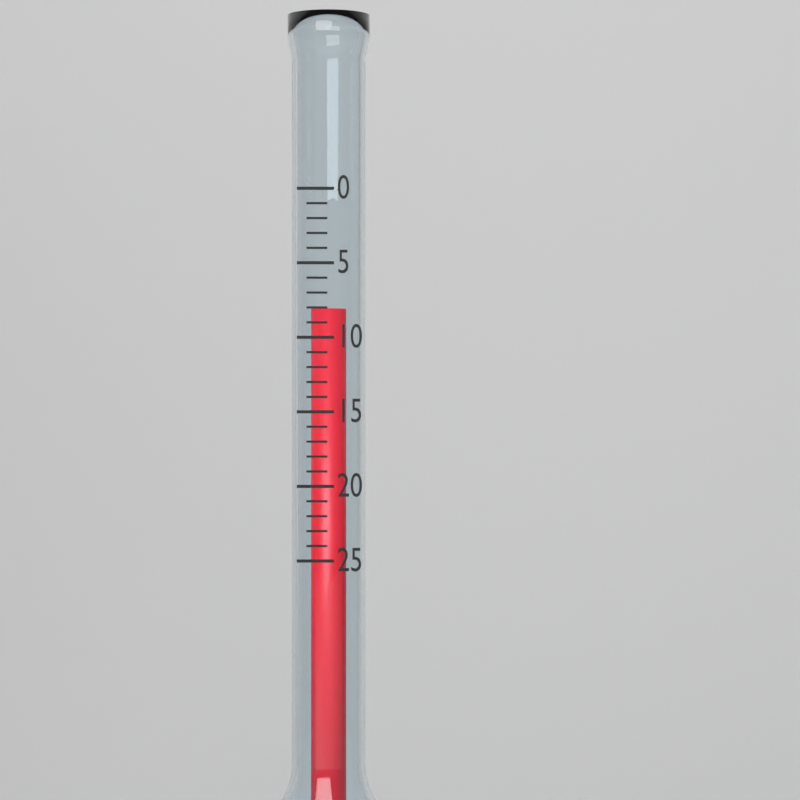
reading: 8 (no unit)
